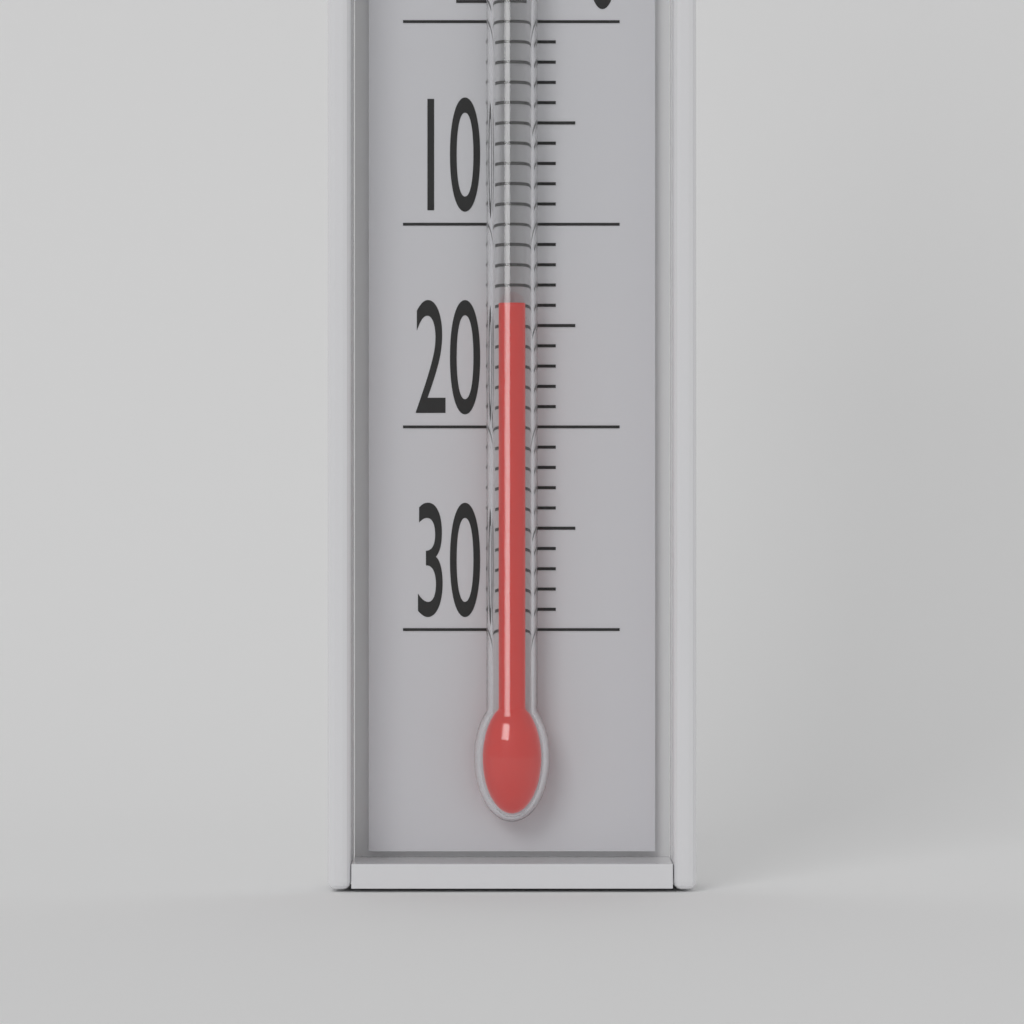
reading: -14 °C
